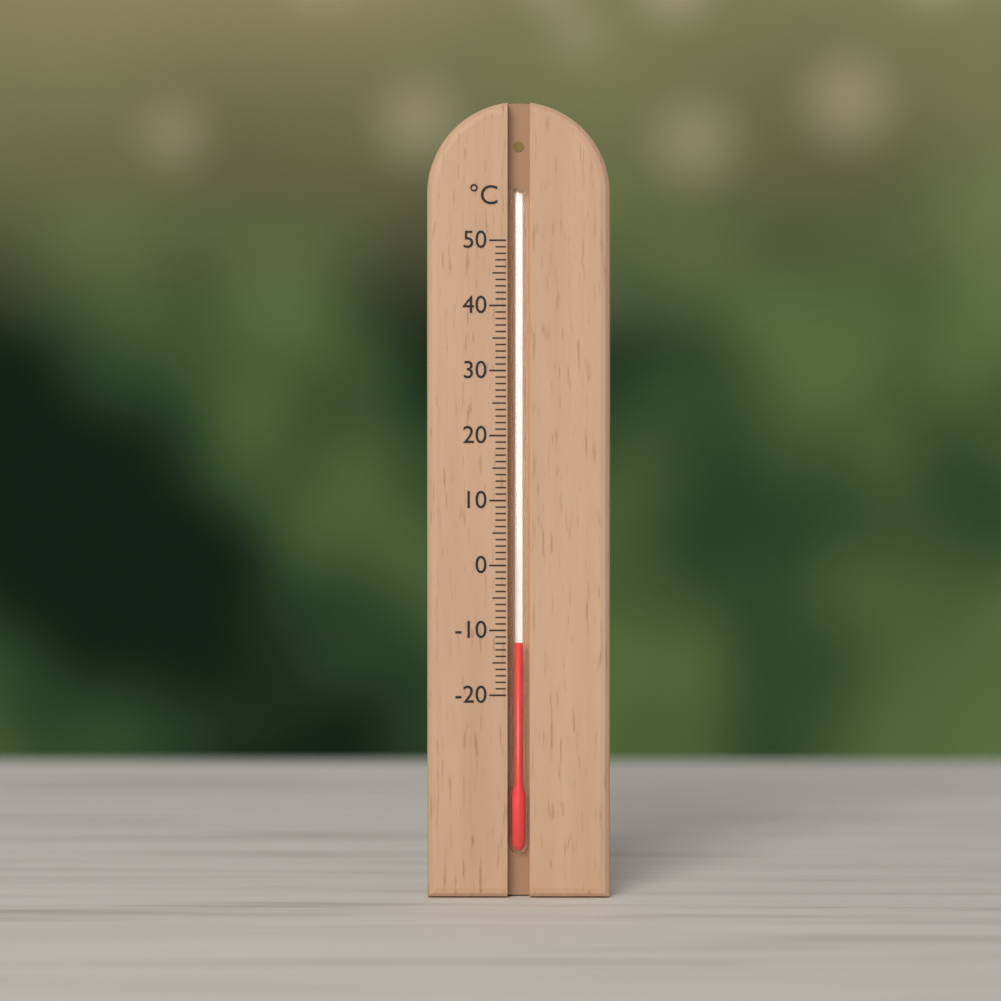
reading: -12 °C
